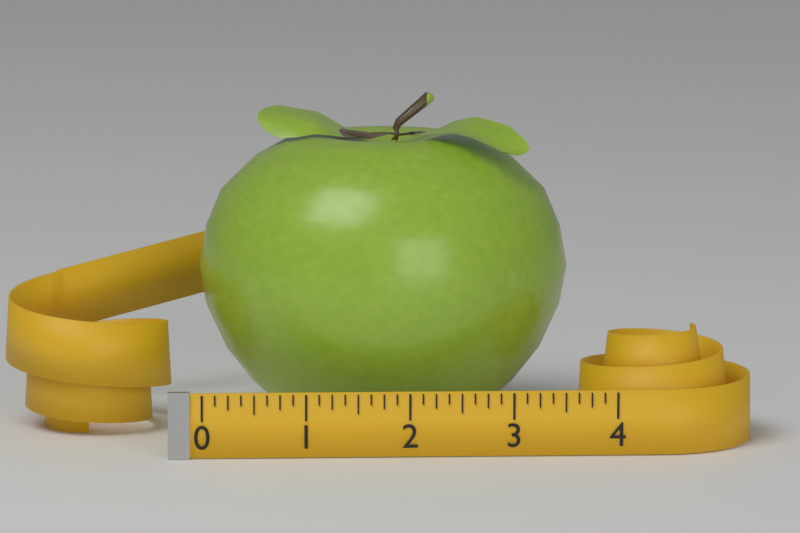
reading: 3.625 (no unit)
